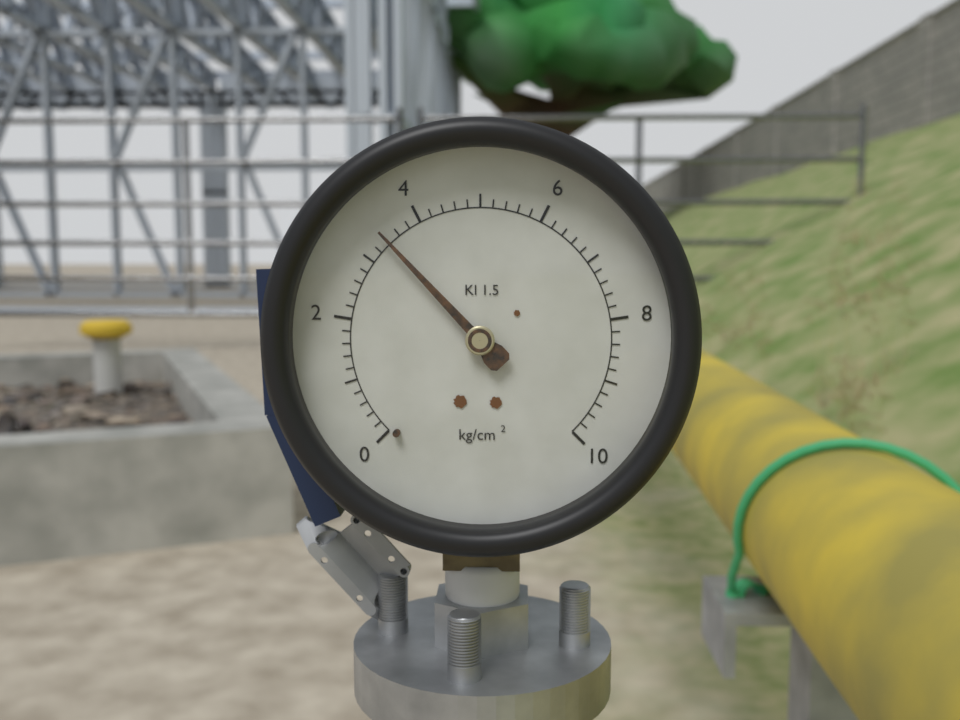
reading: 3.4 kg/cm²
